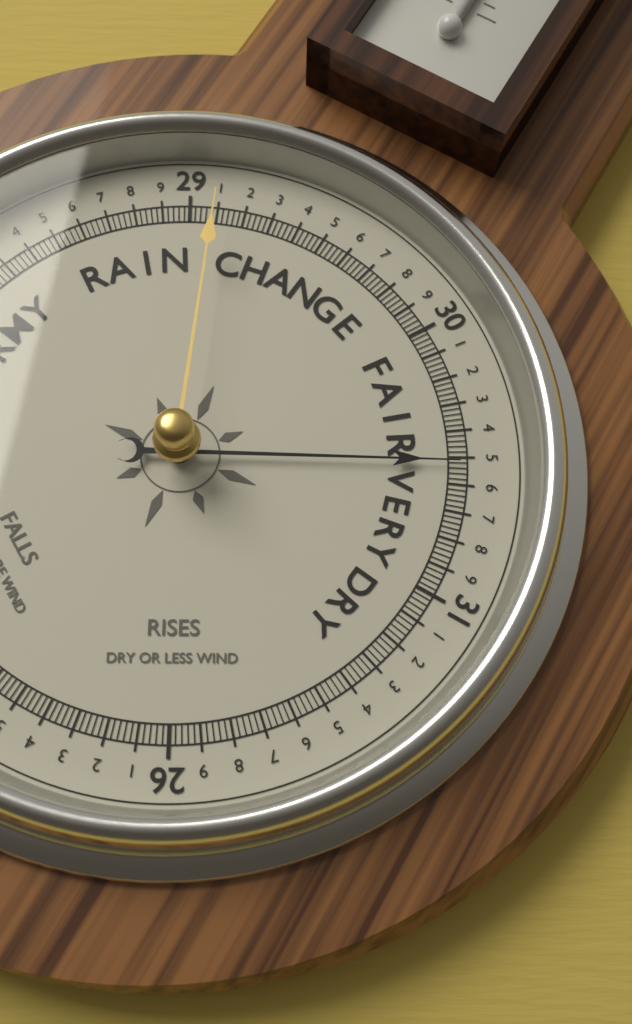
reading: 30.52 (no unit)
